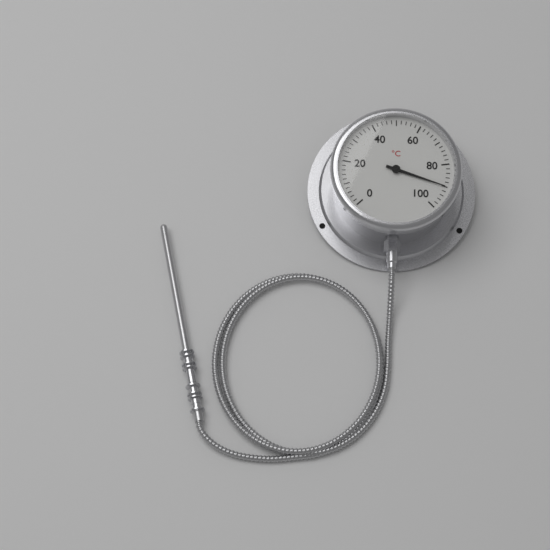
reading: 90 °C
